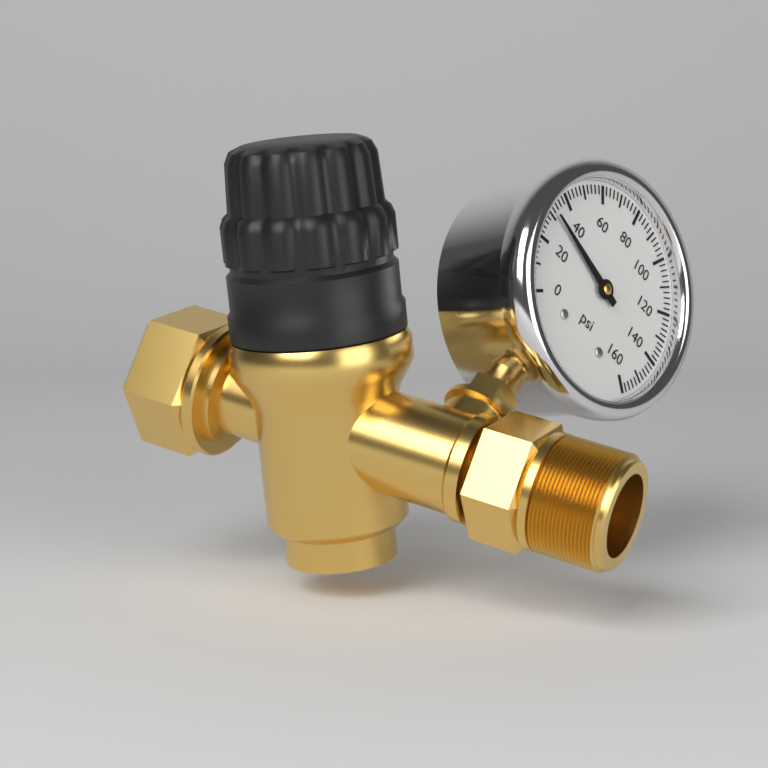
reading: 32 psi
